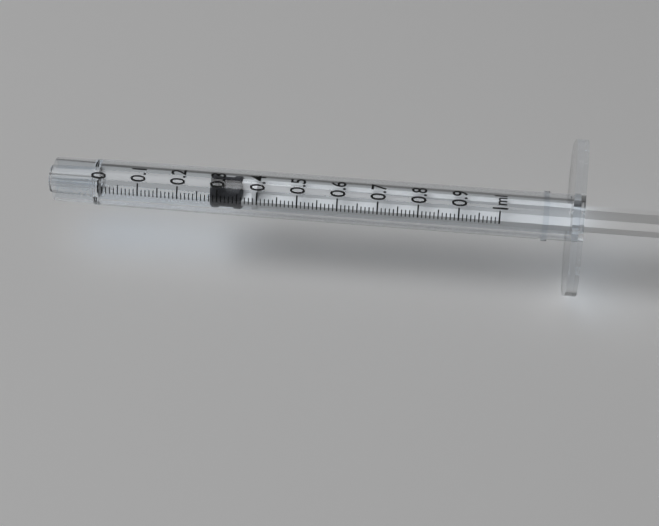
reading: 0.28 ml
